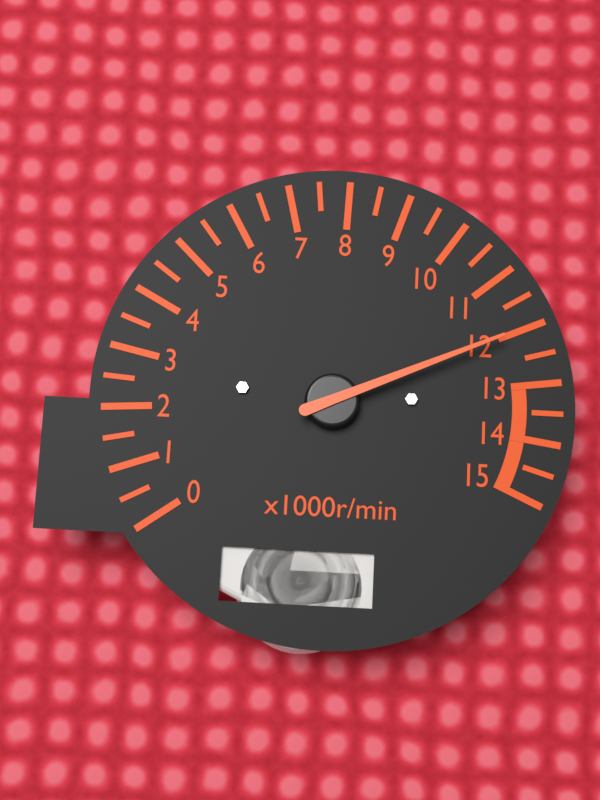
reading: 12.0 x1000r/min
